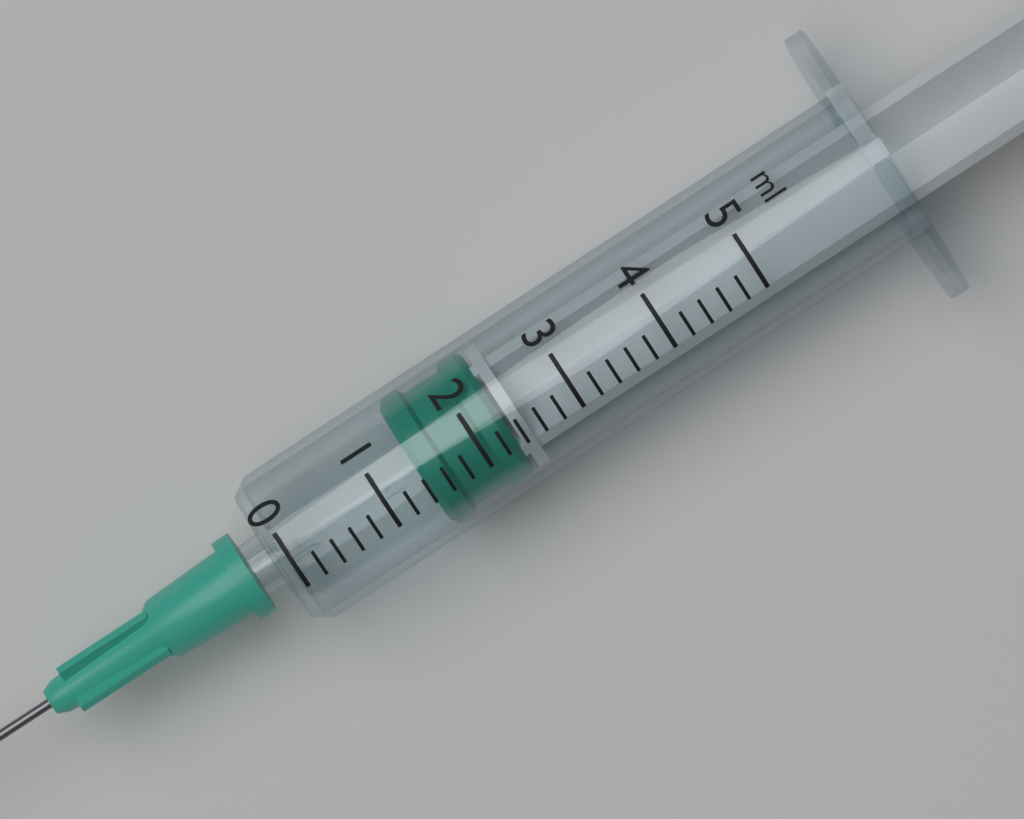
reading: 1.4 ml
